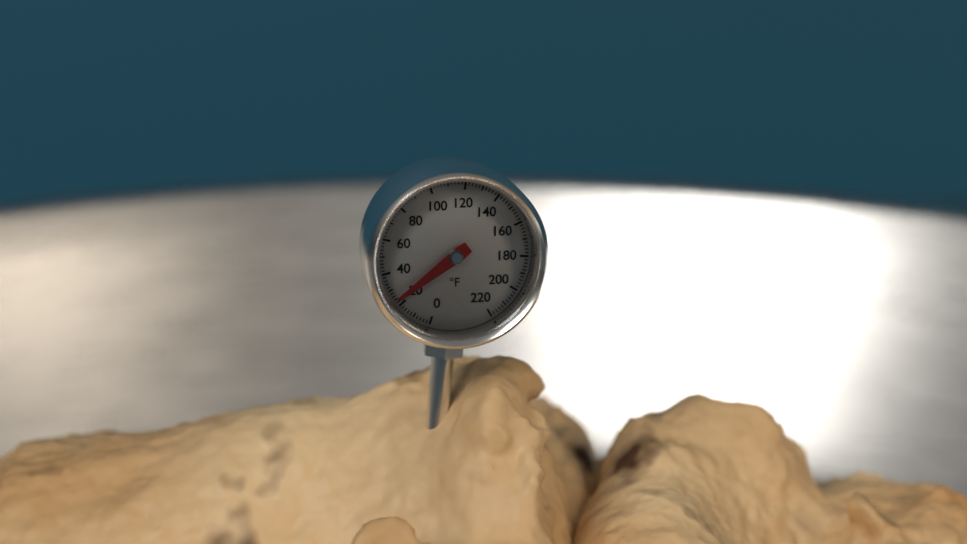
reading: 24 °F
